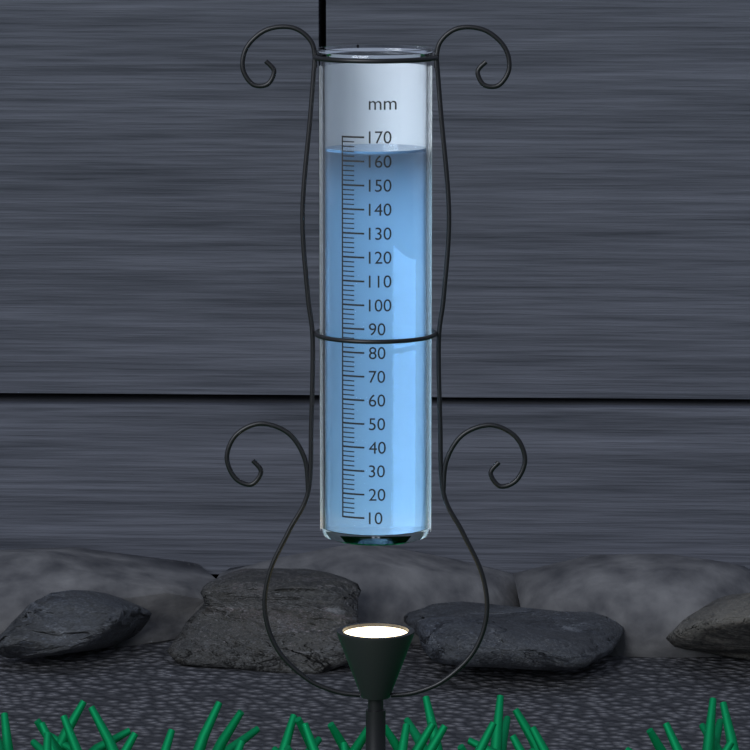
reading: 164 mm
